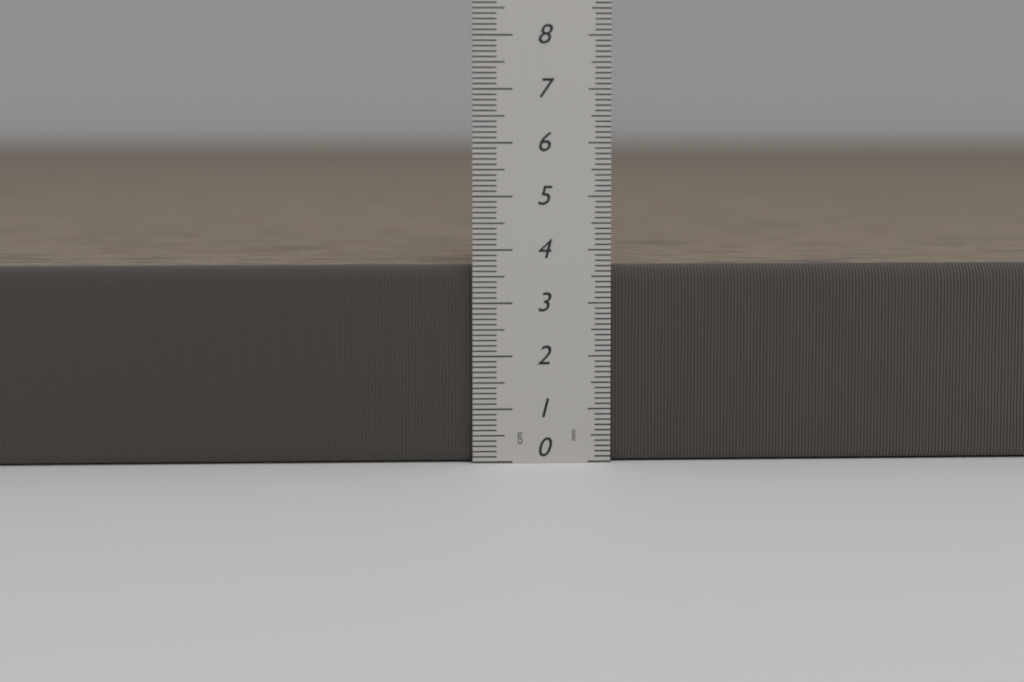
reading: 3.7 cm
